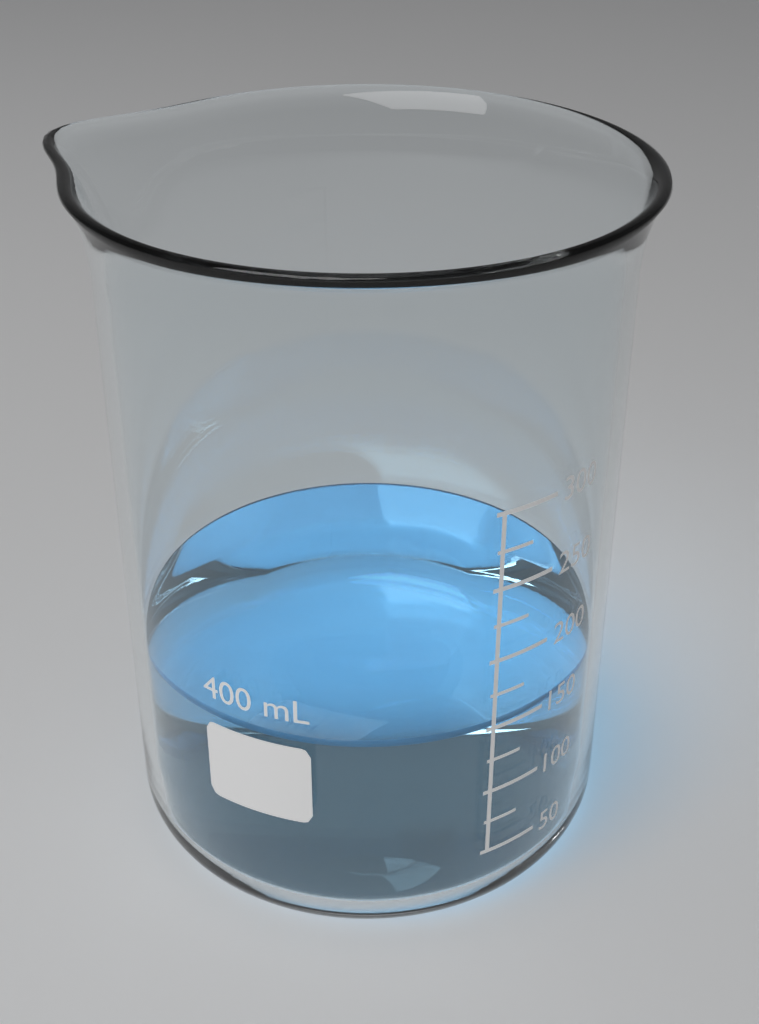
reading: 150 mL
